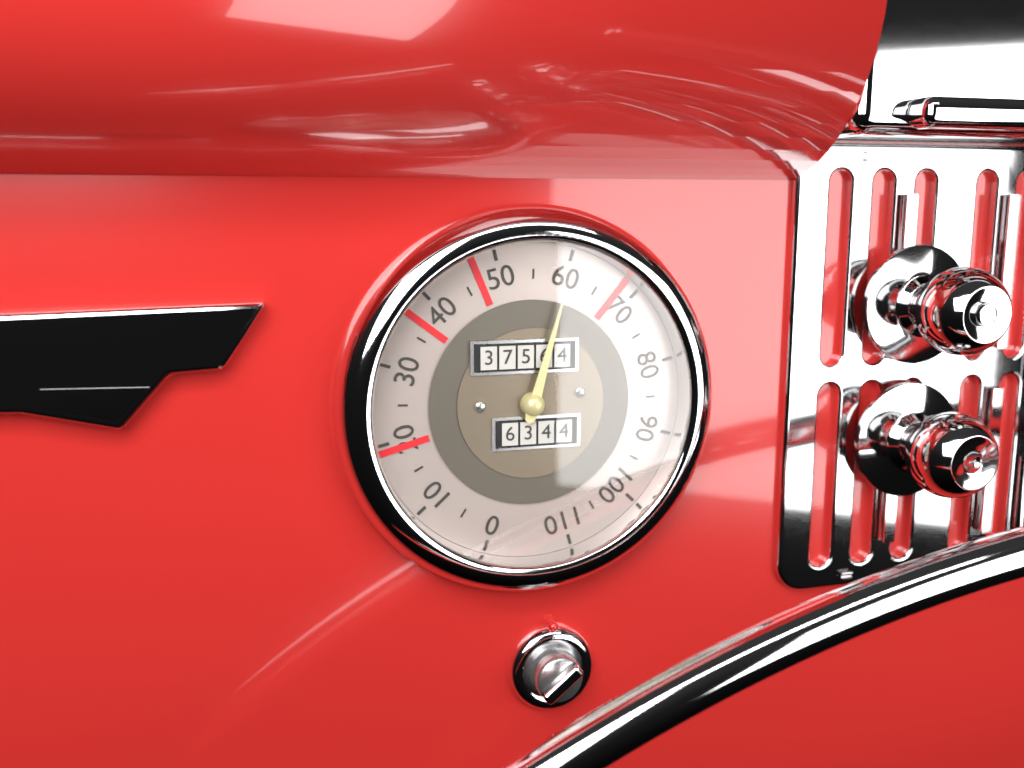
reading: 60 mph
